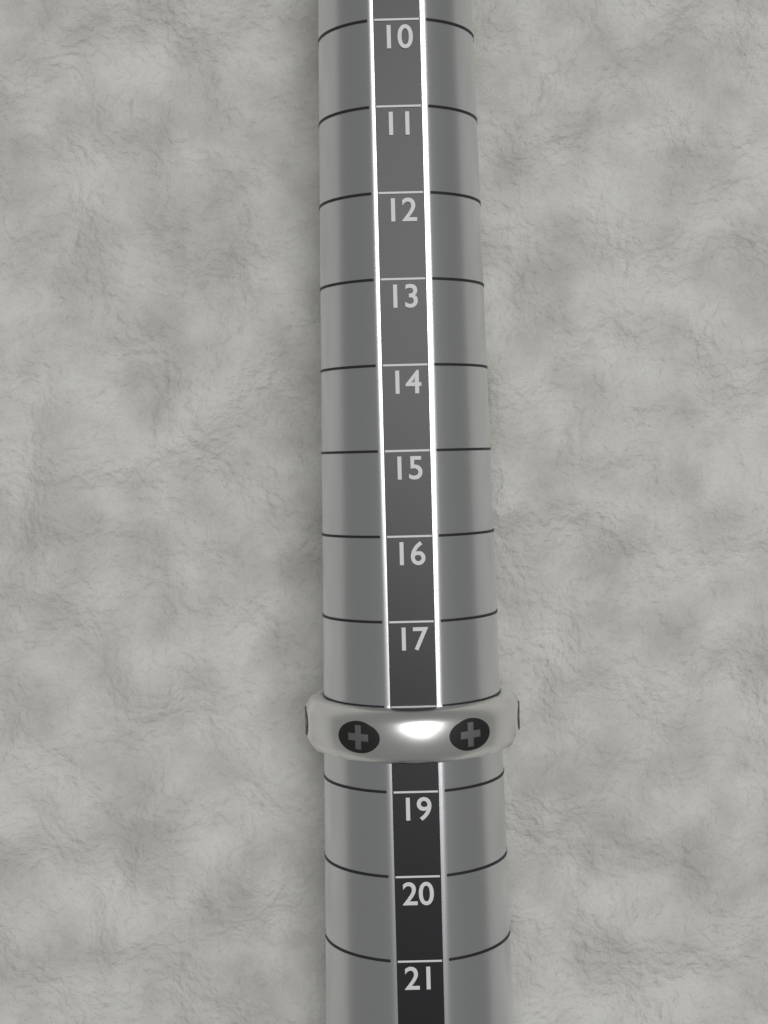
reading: 18 (no unit)
